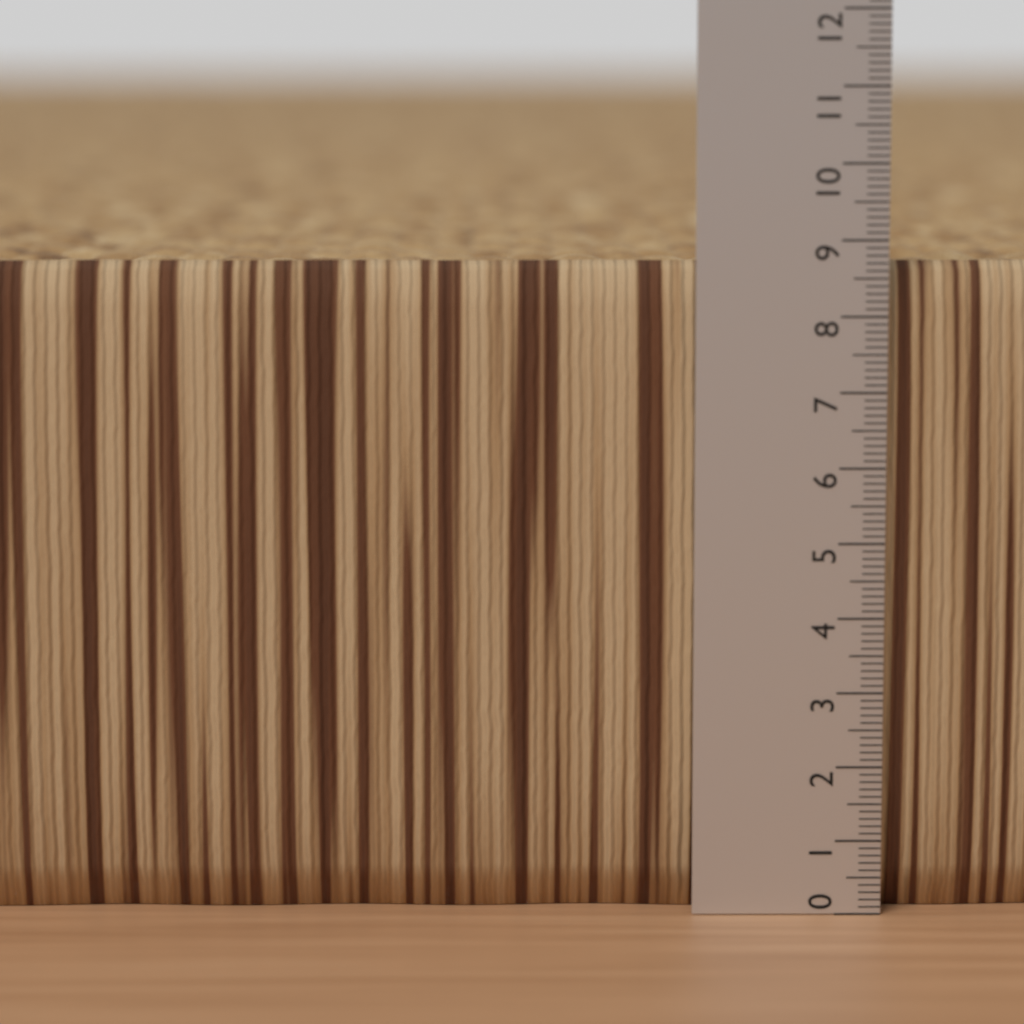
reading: 8.7 (no unit)
